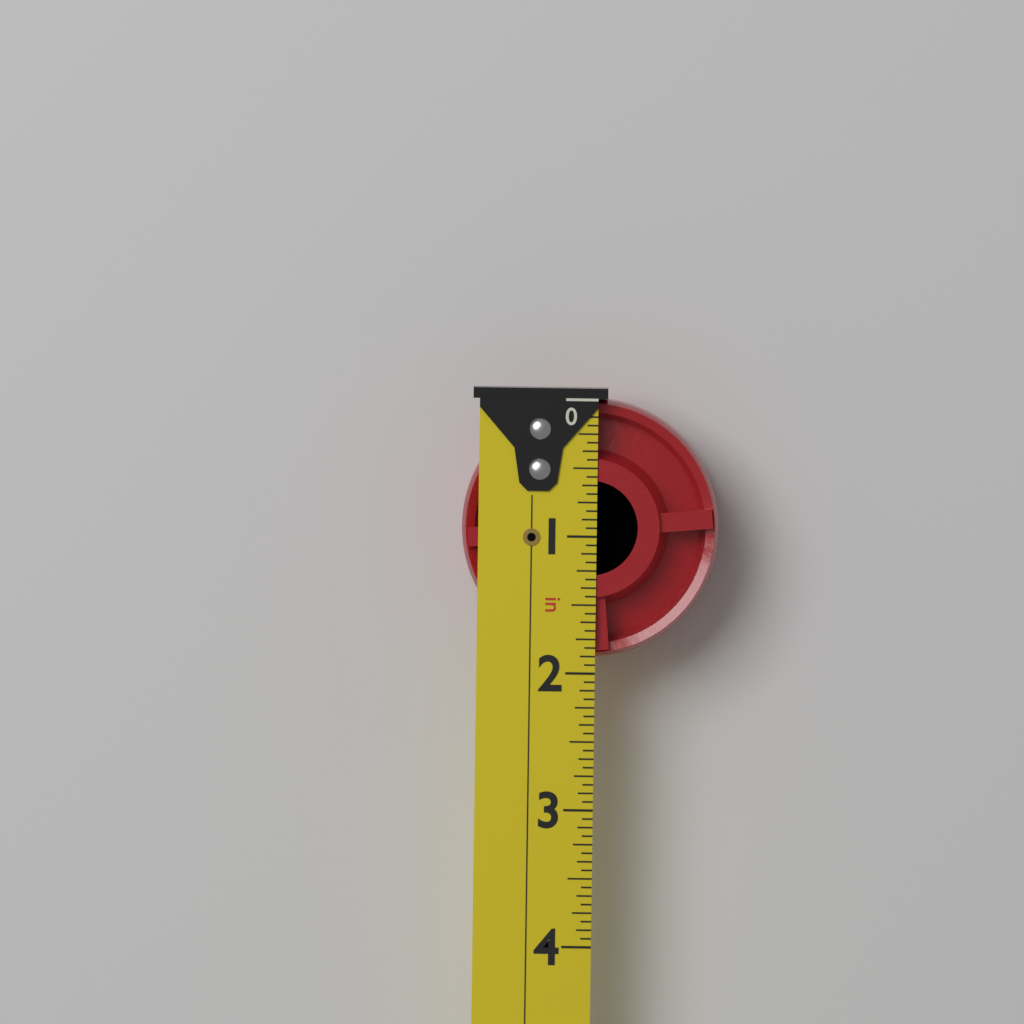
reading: 1.8750 in
